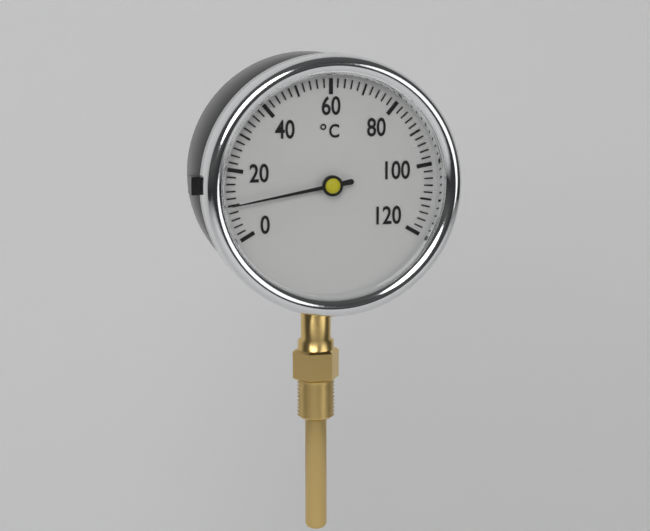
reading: 10 °C
